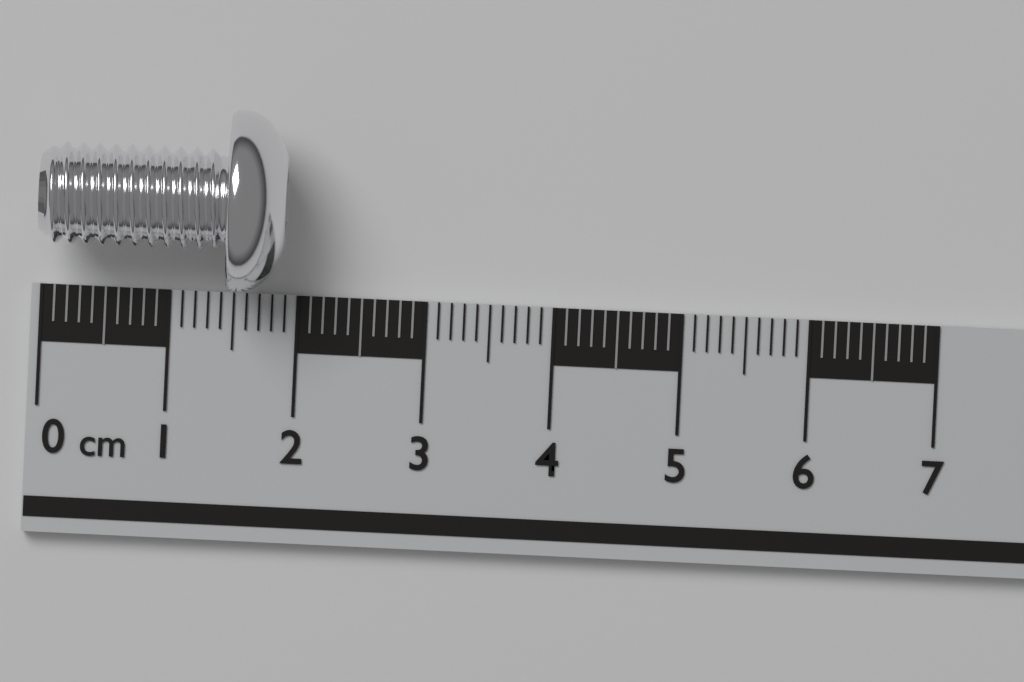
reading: 1.9 cm
